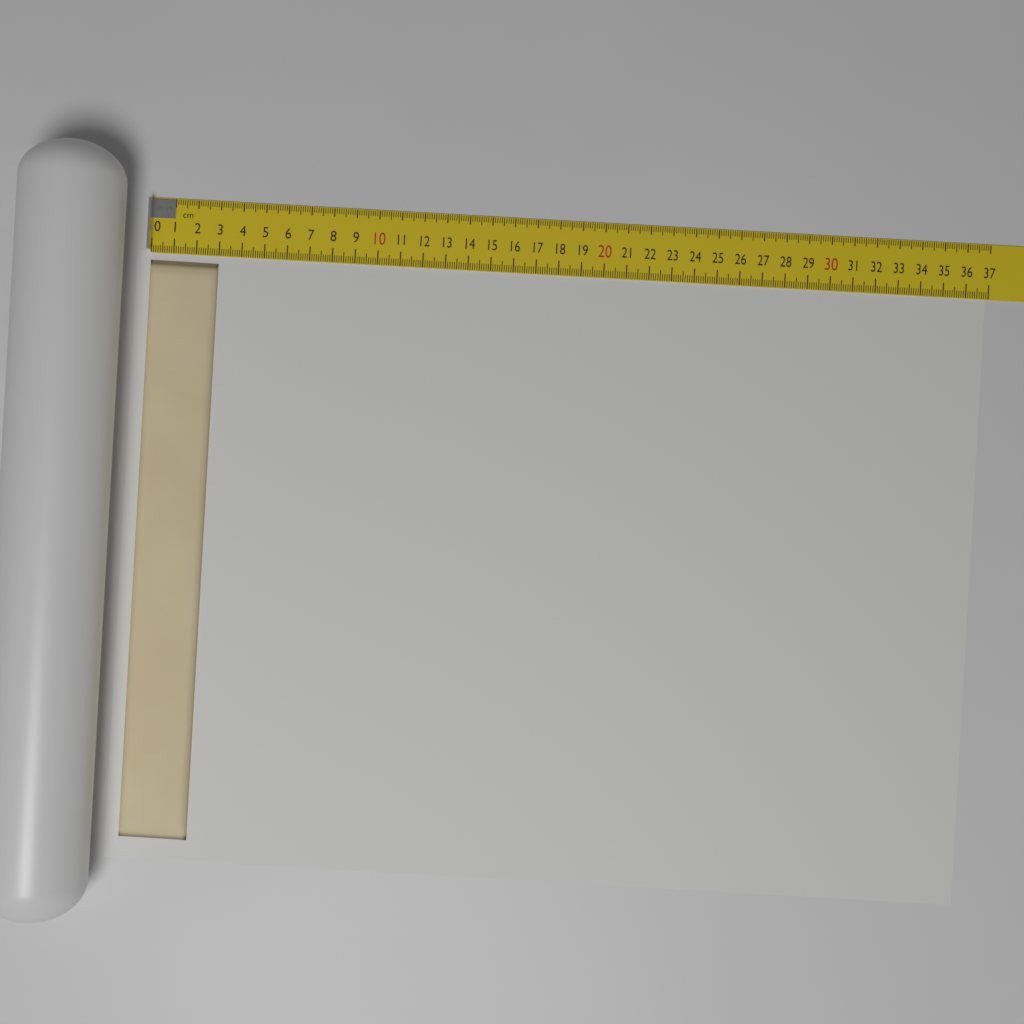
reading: 3.0 cm
